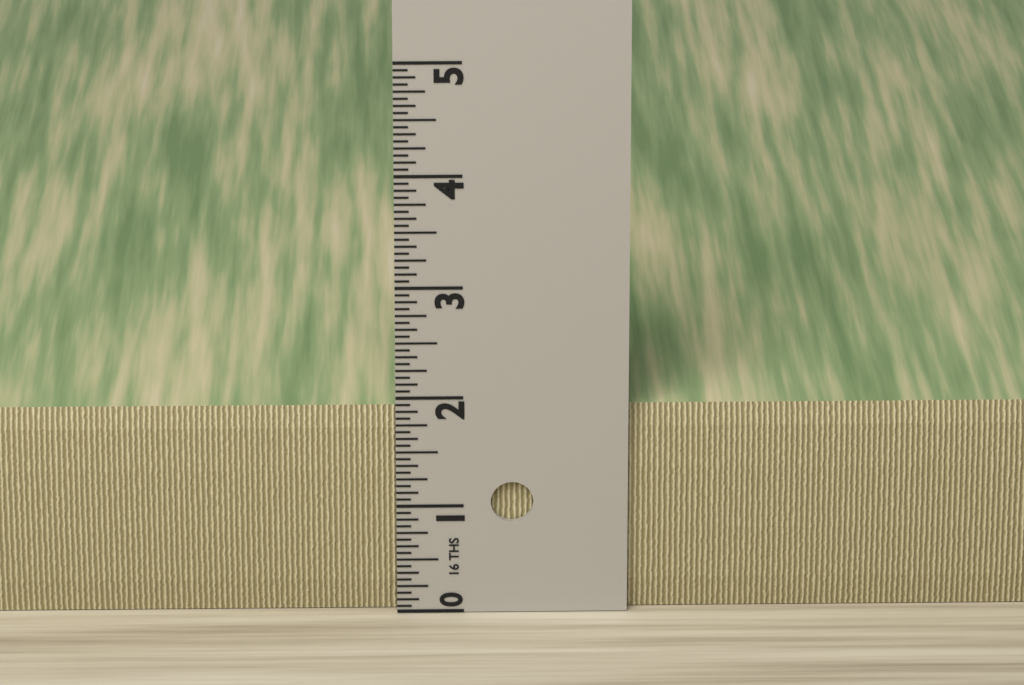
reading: 1.8750 in
